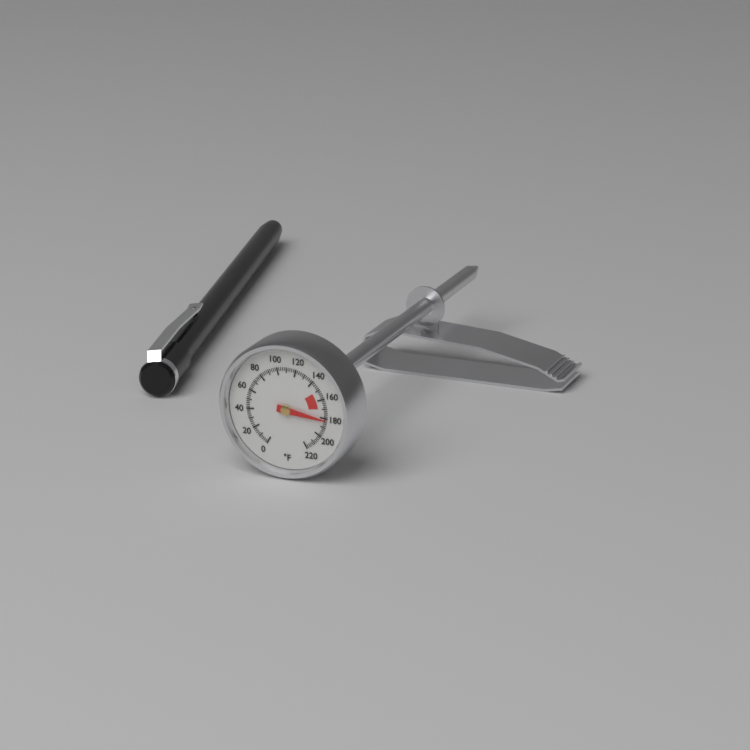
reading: 182 °F
